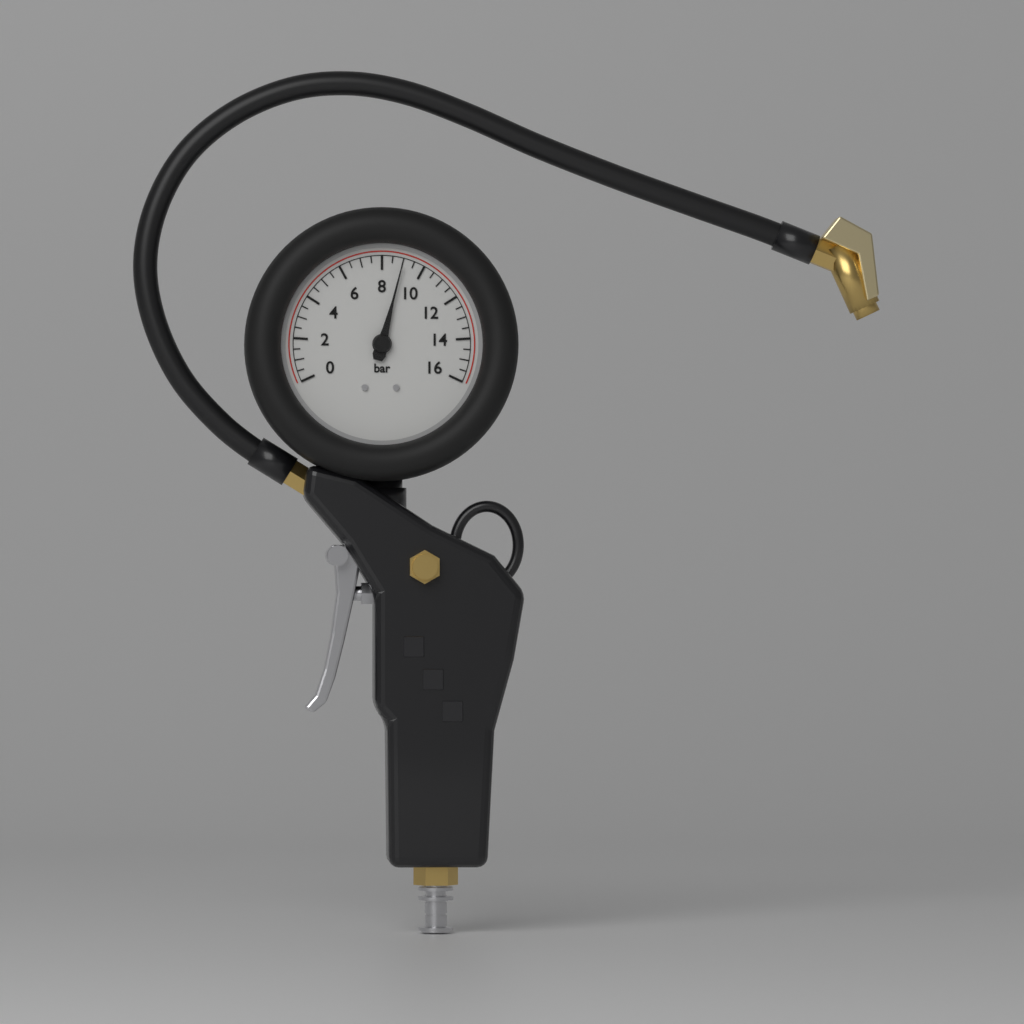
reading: 9.0 bar
